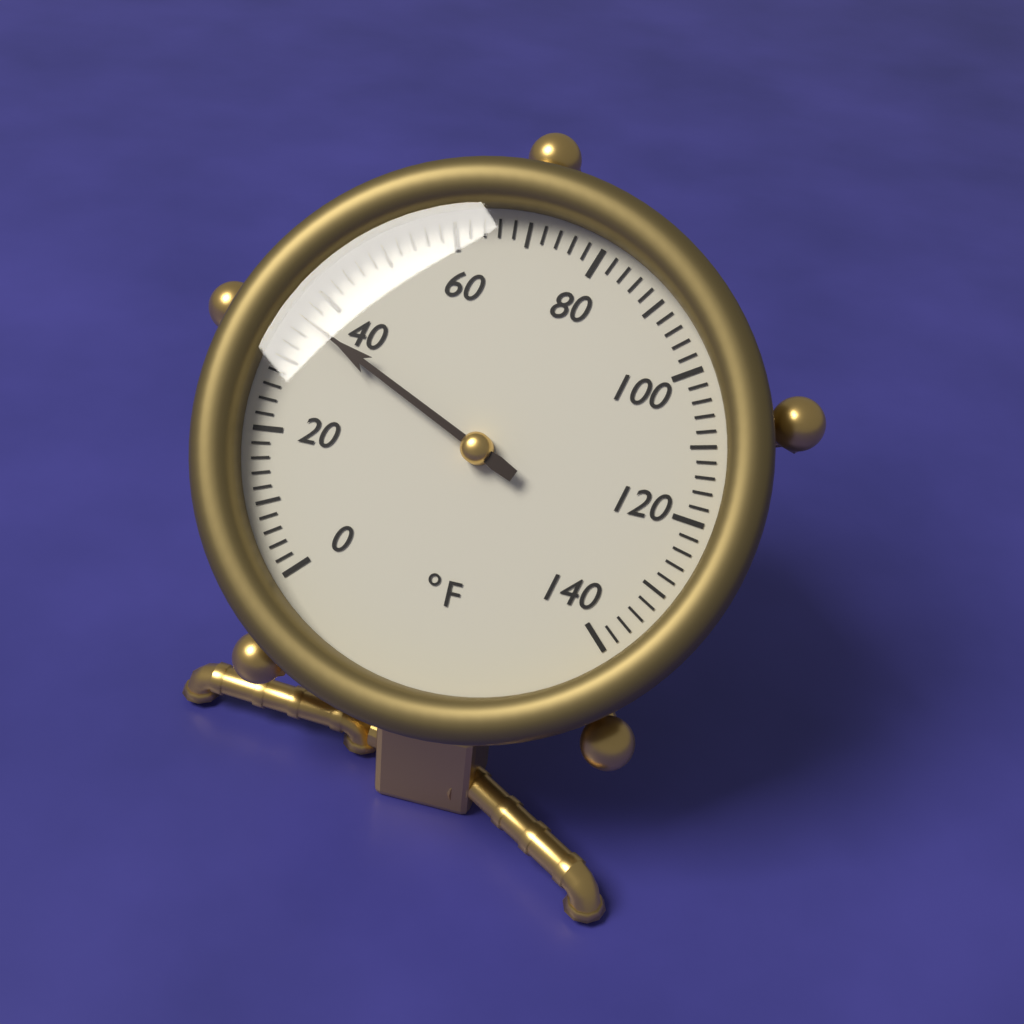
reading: 36 °F
